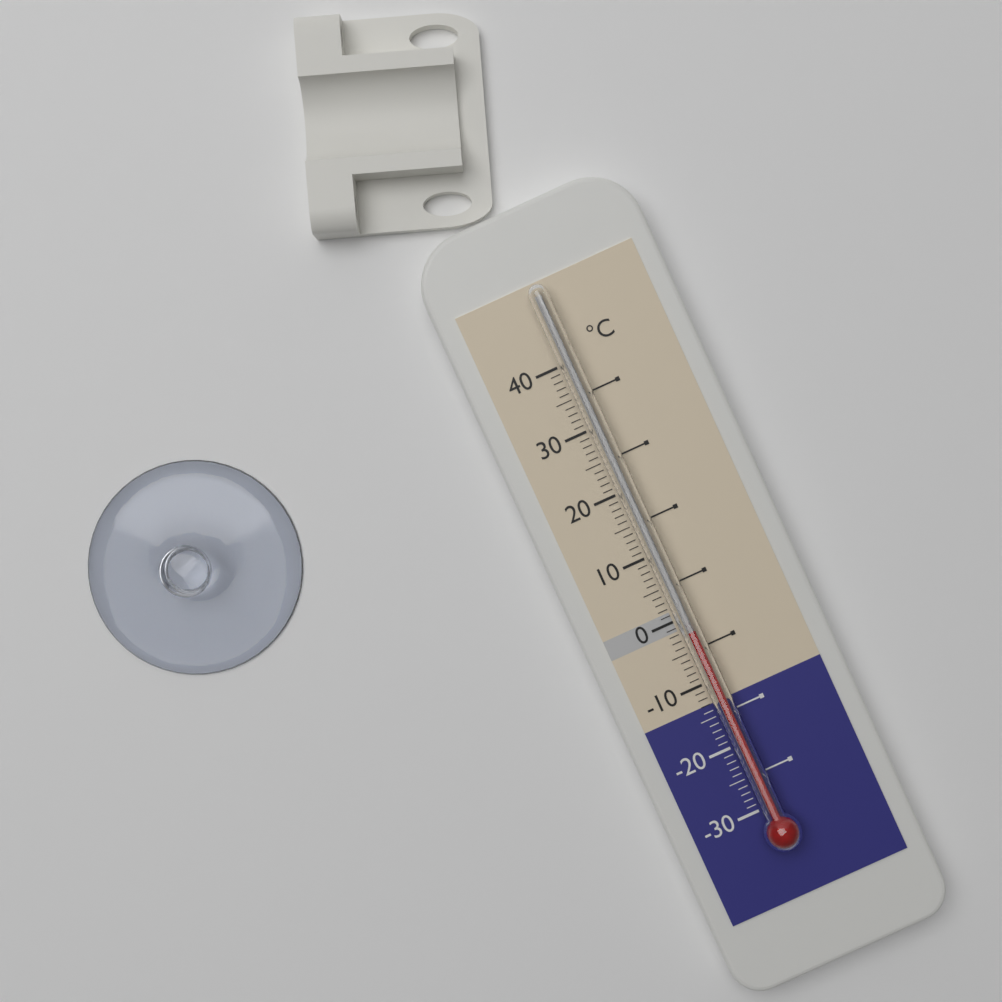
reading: -2 °C
